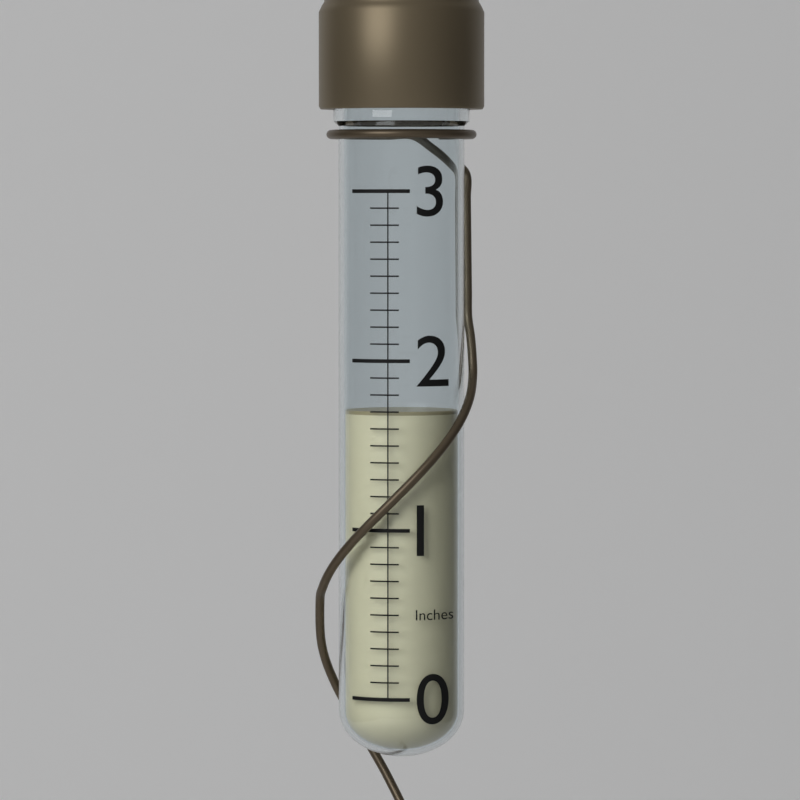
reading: 1.7 in
